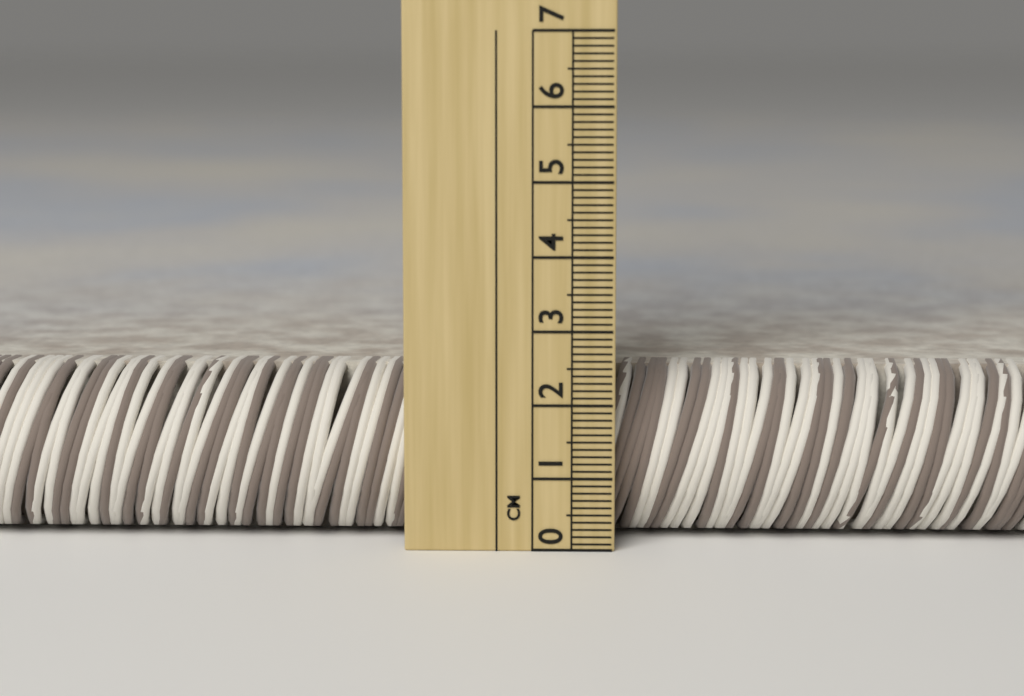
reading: 2.4 cm
